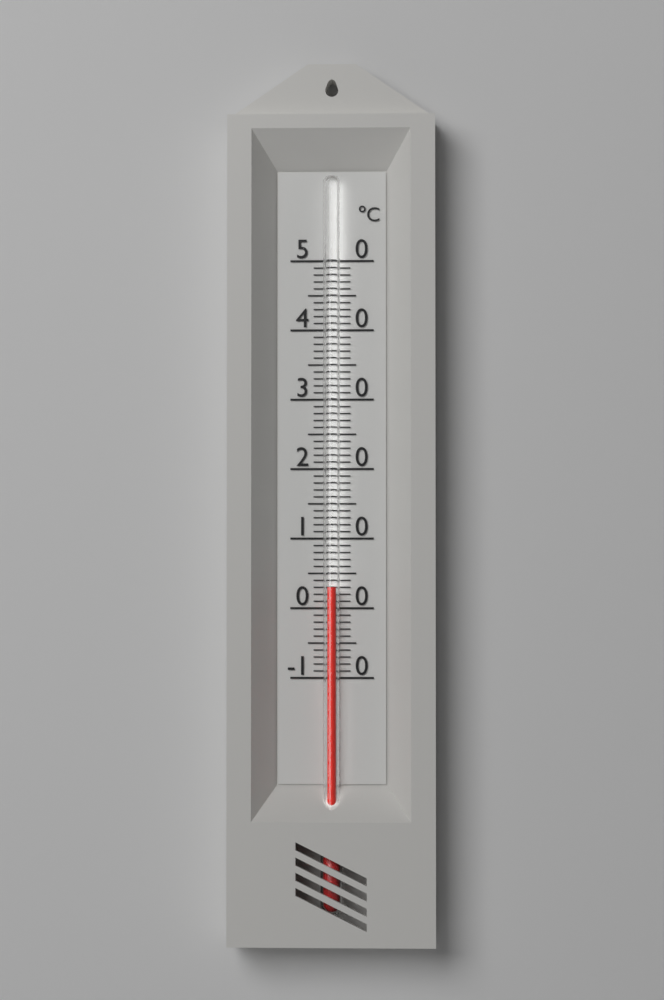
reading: 3 °C
